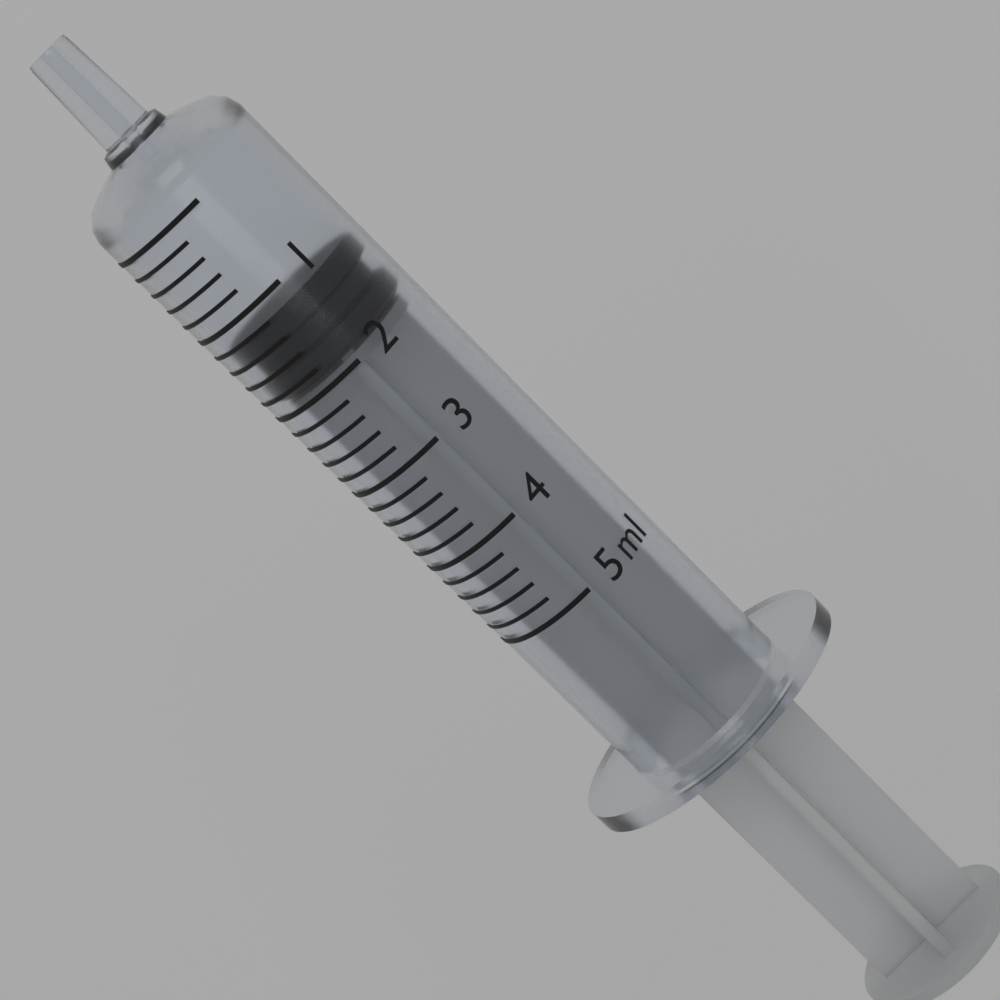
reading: 1.2 ml
